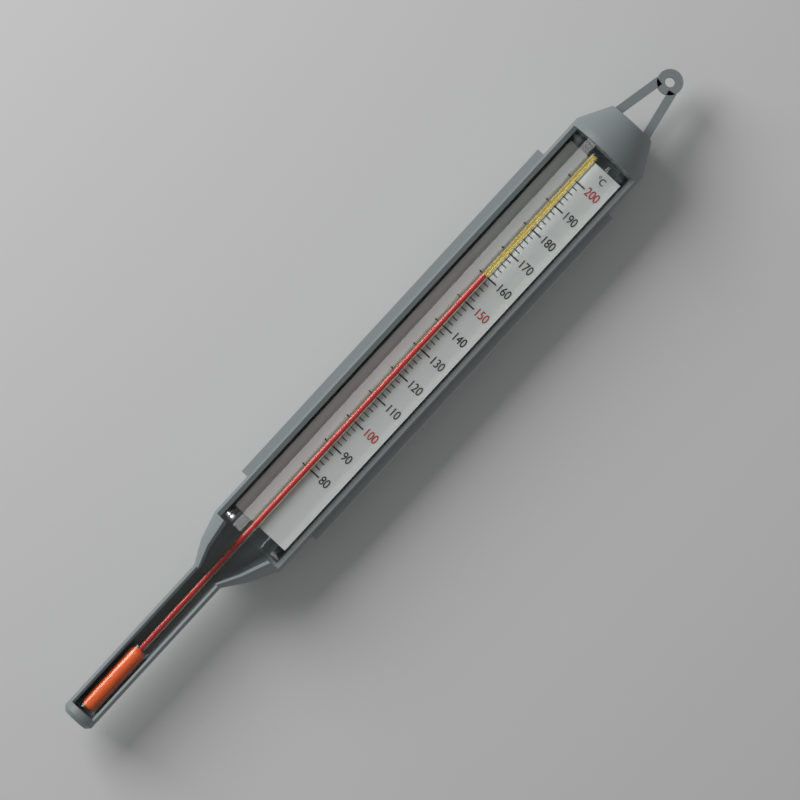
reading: 160 °C
